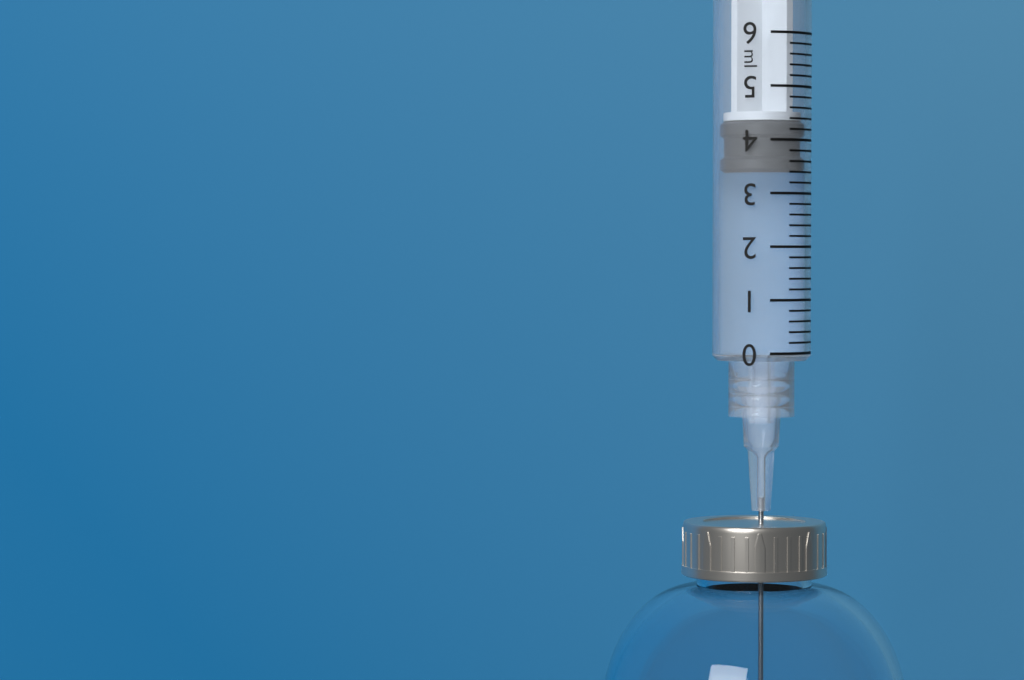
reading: 3.4 ml
